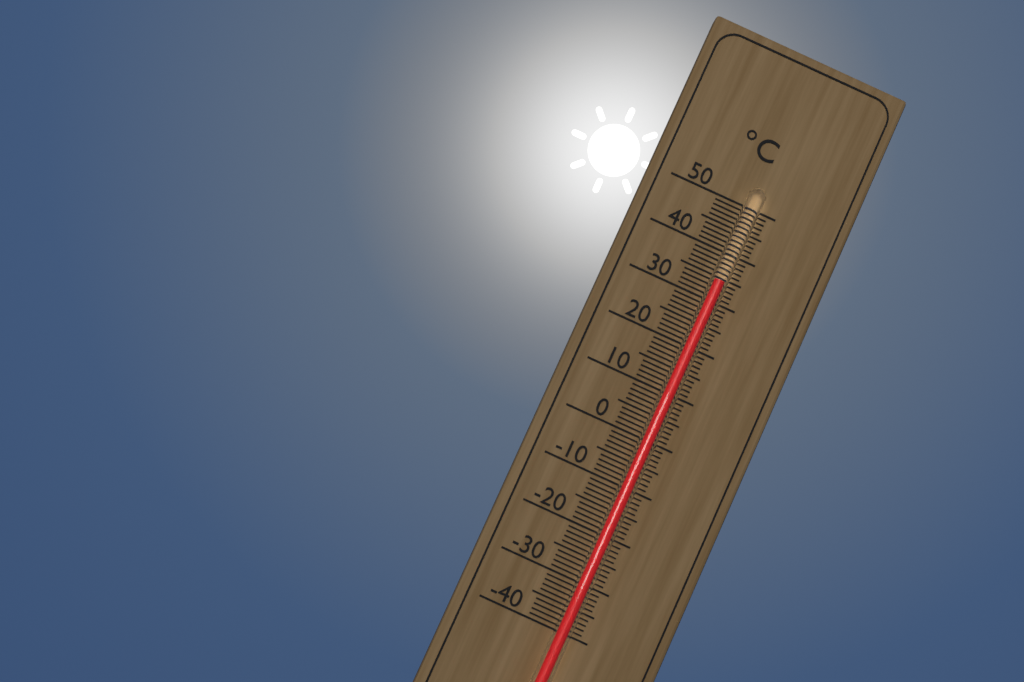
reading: 34 °C
